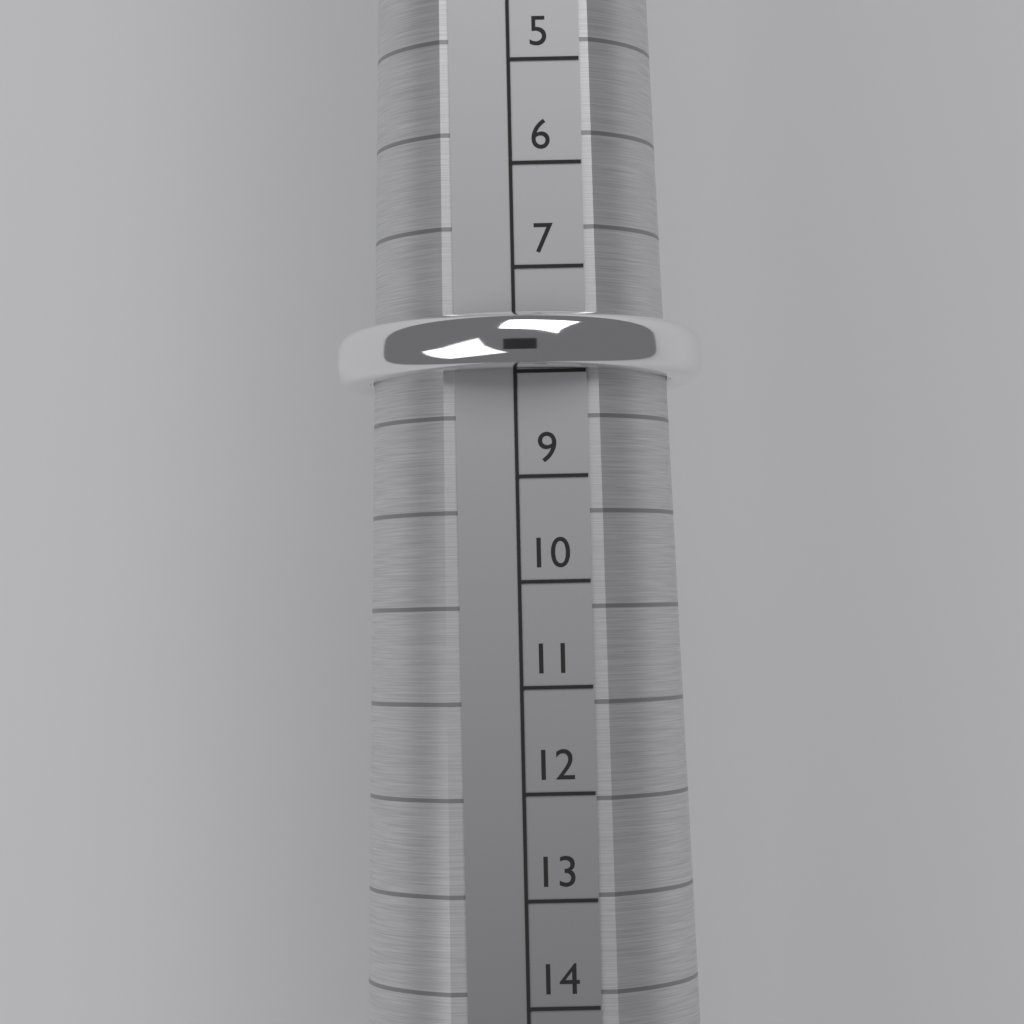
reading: 8 (no unit)
